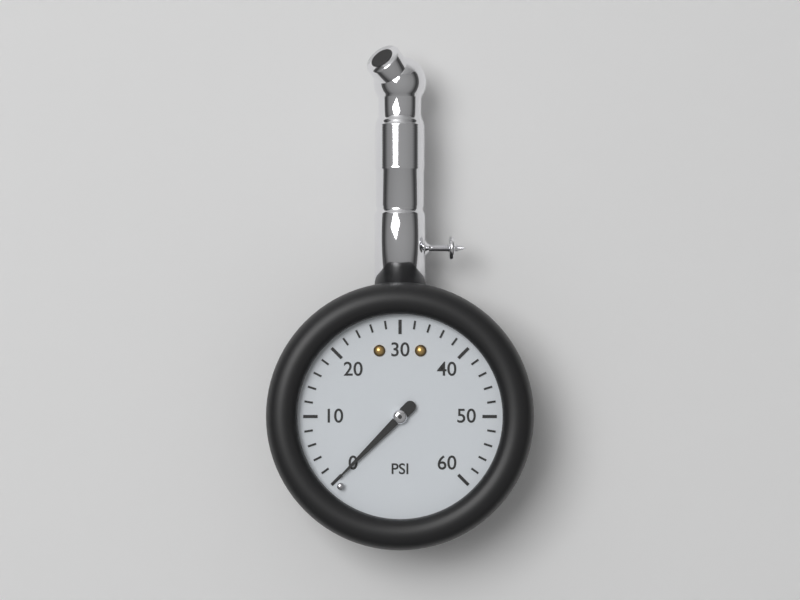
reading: 0 psi
